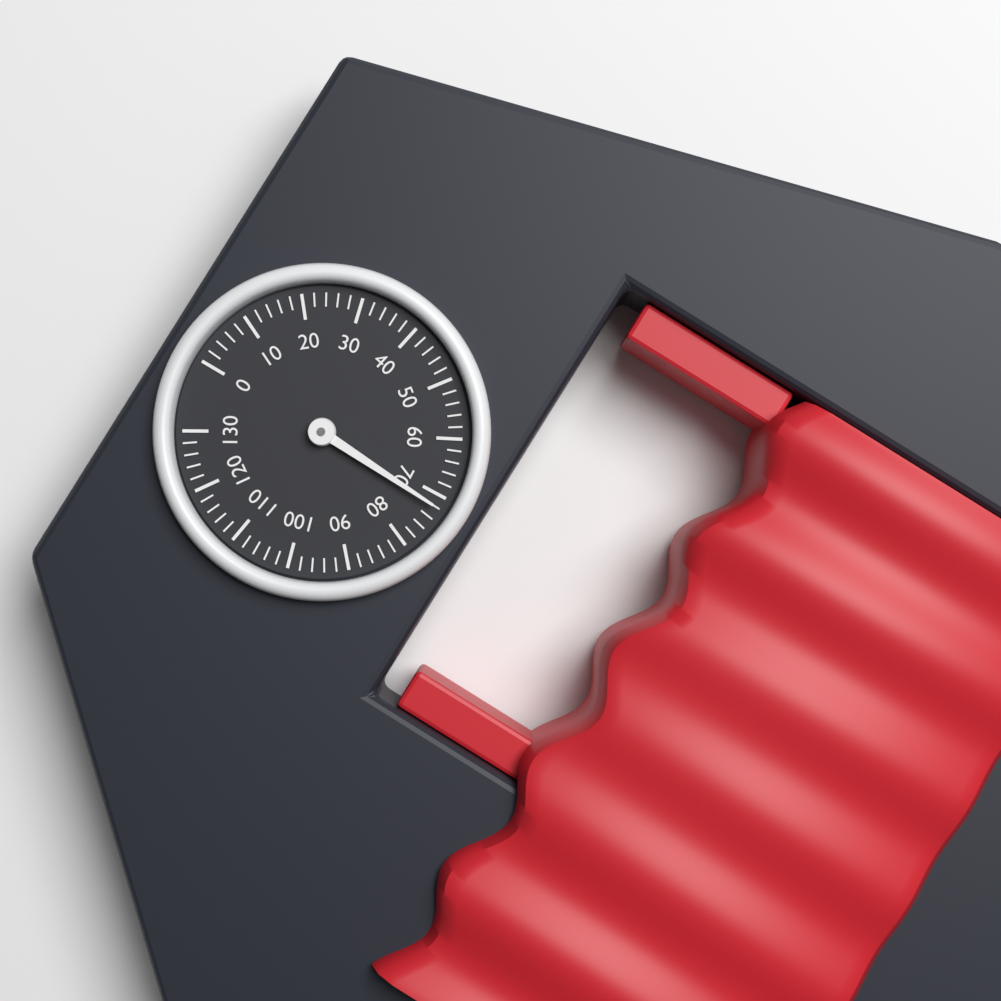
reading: 72 (no unit)
